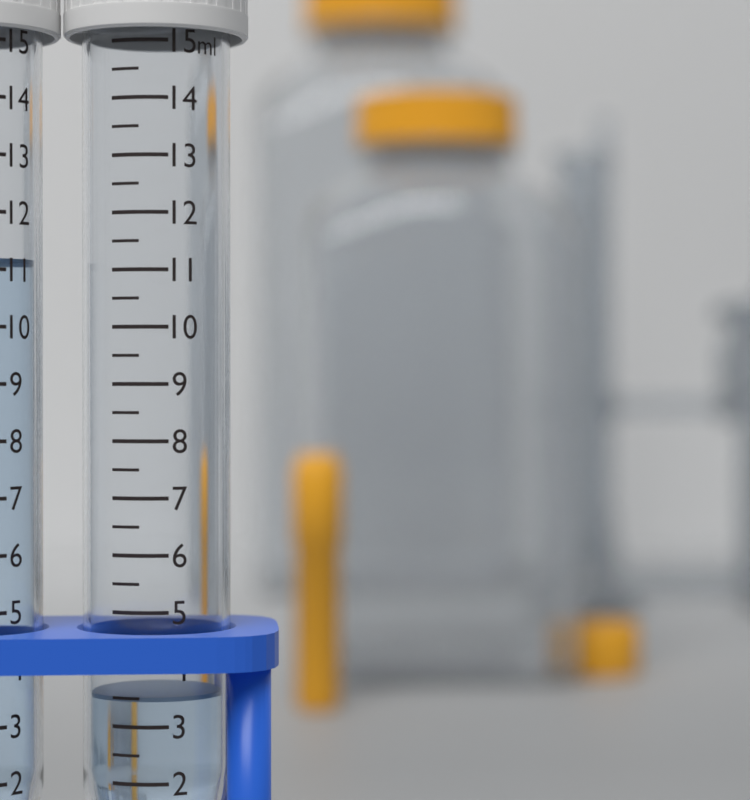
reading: 3.5 ml
